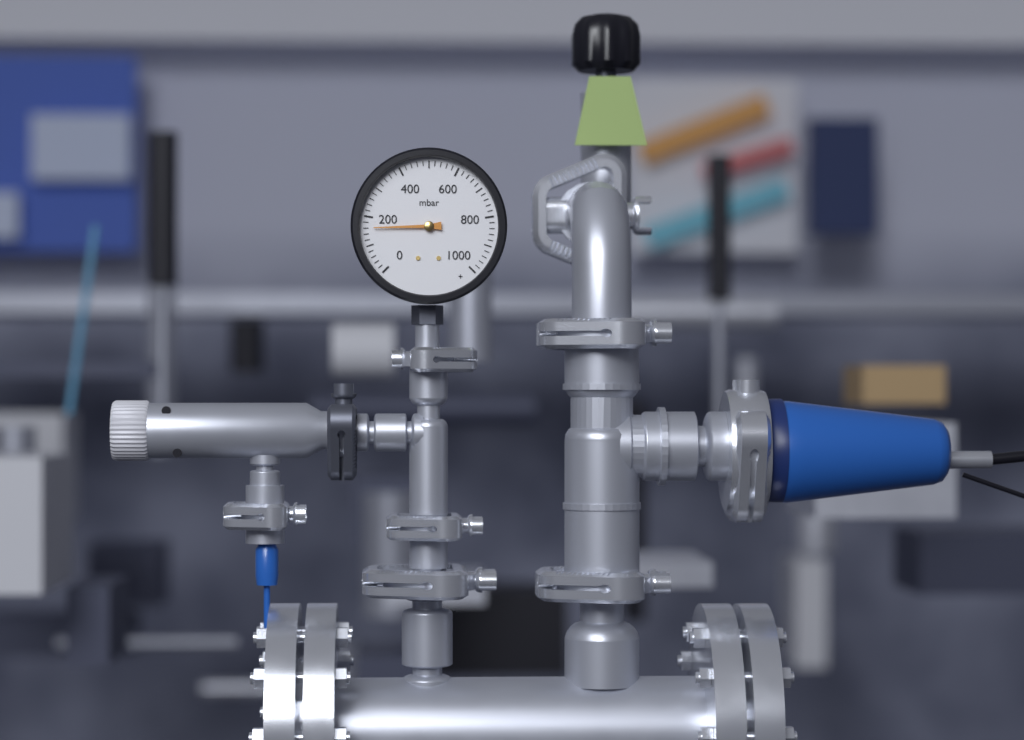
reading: 160 mbar
